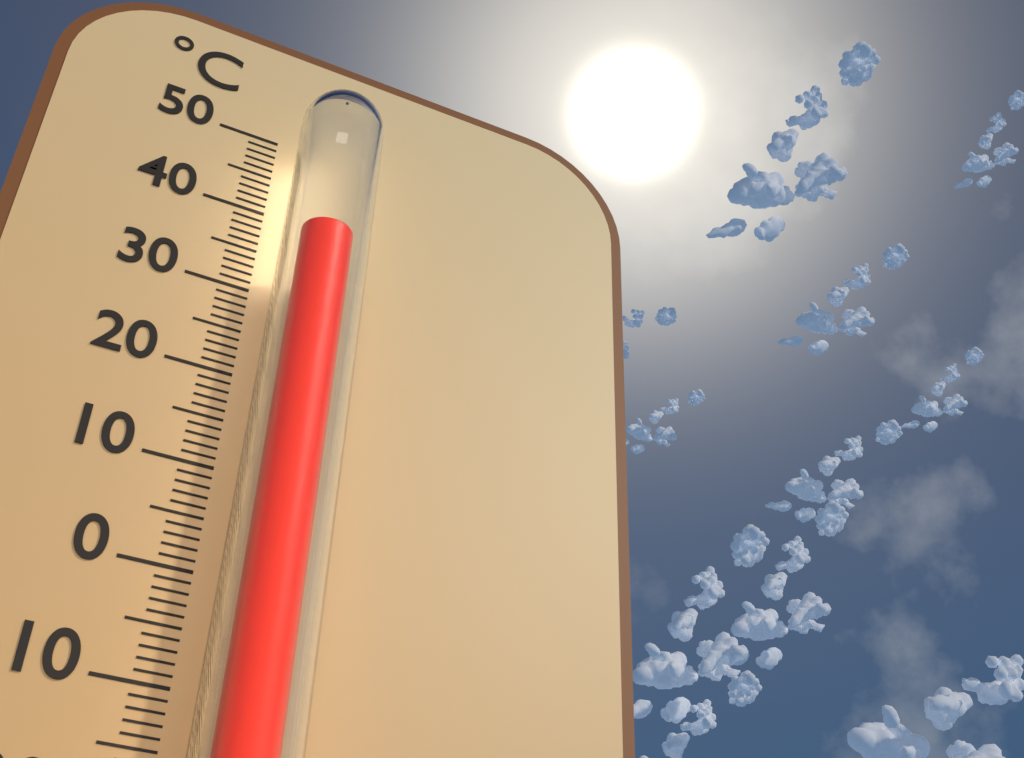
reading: 34 °C
